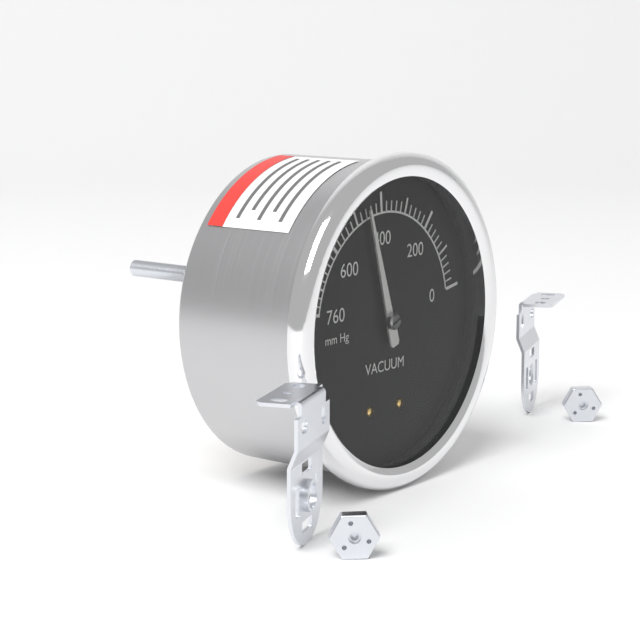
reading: 460 mm Hg
